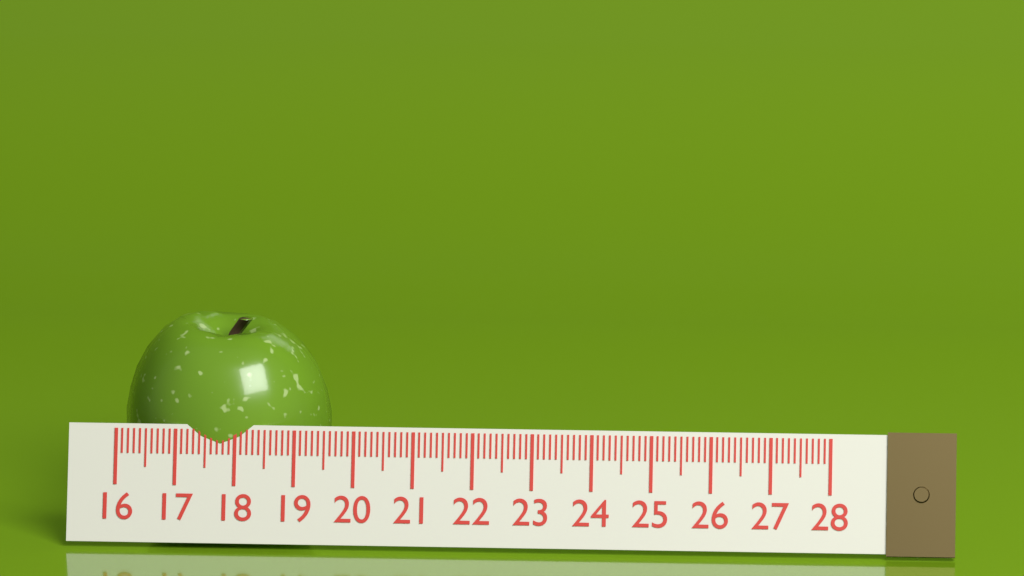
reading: 19.5 (no unit)
